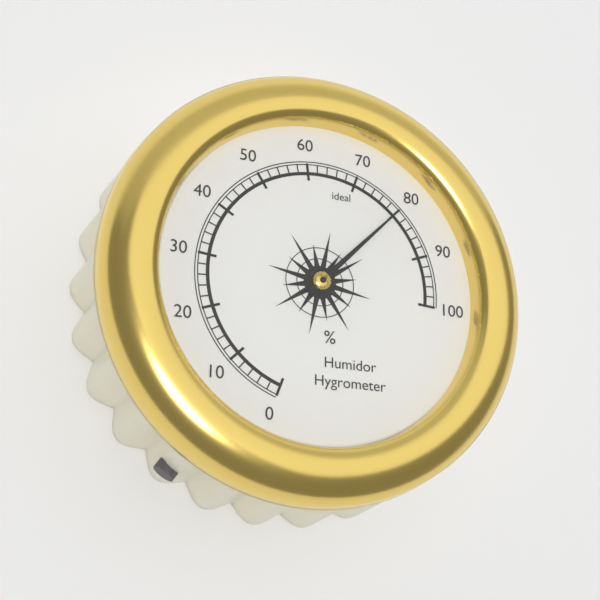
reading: 80 %
